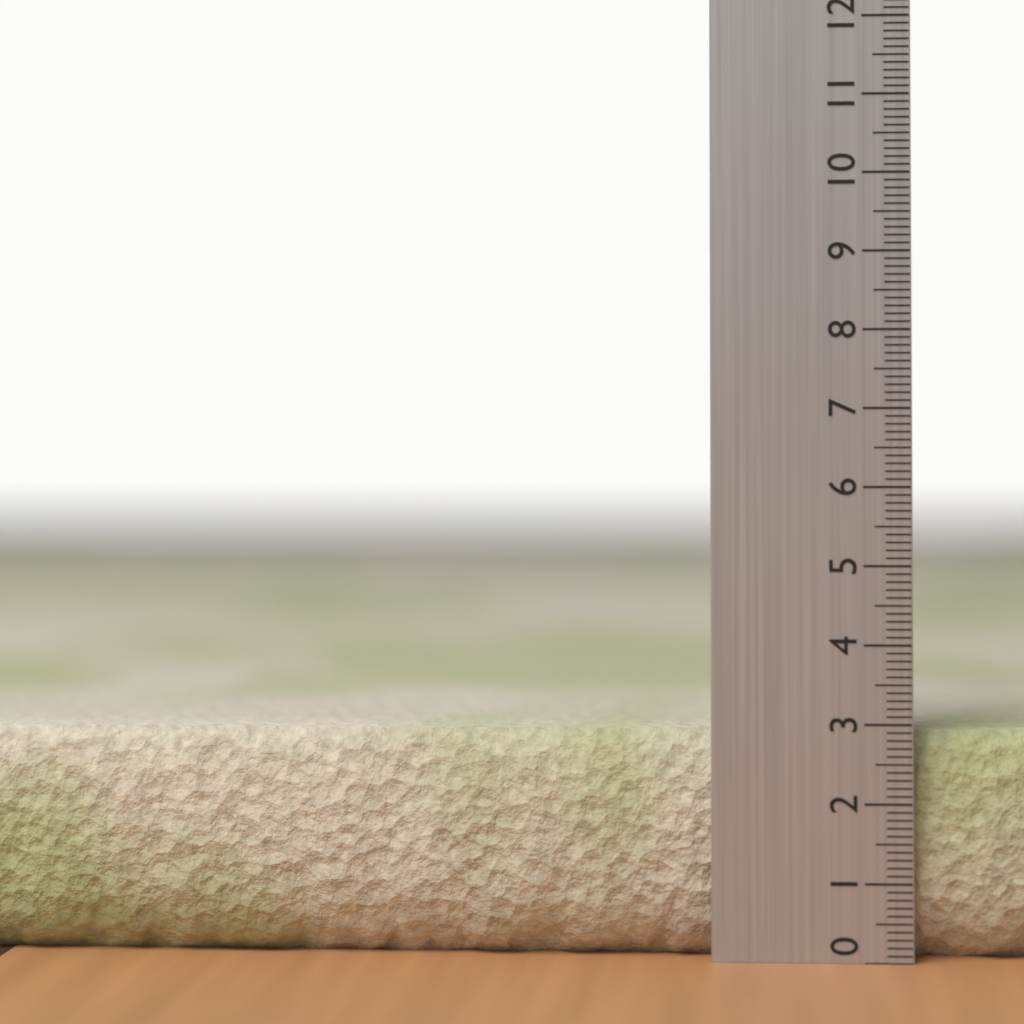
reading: 2.9 (no unit)
